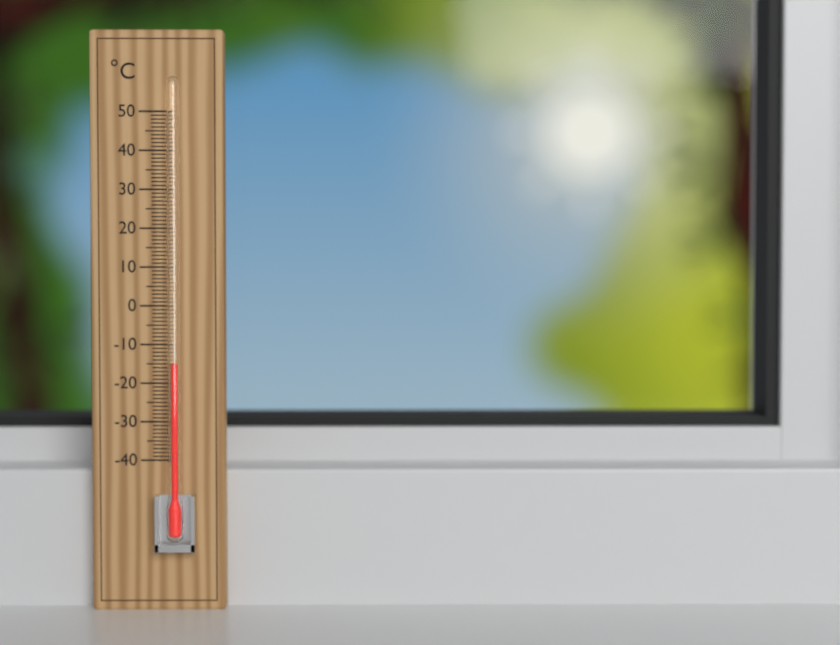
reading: -15 °C
